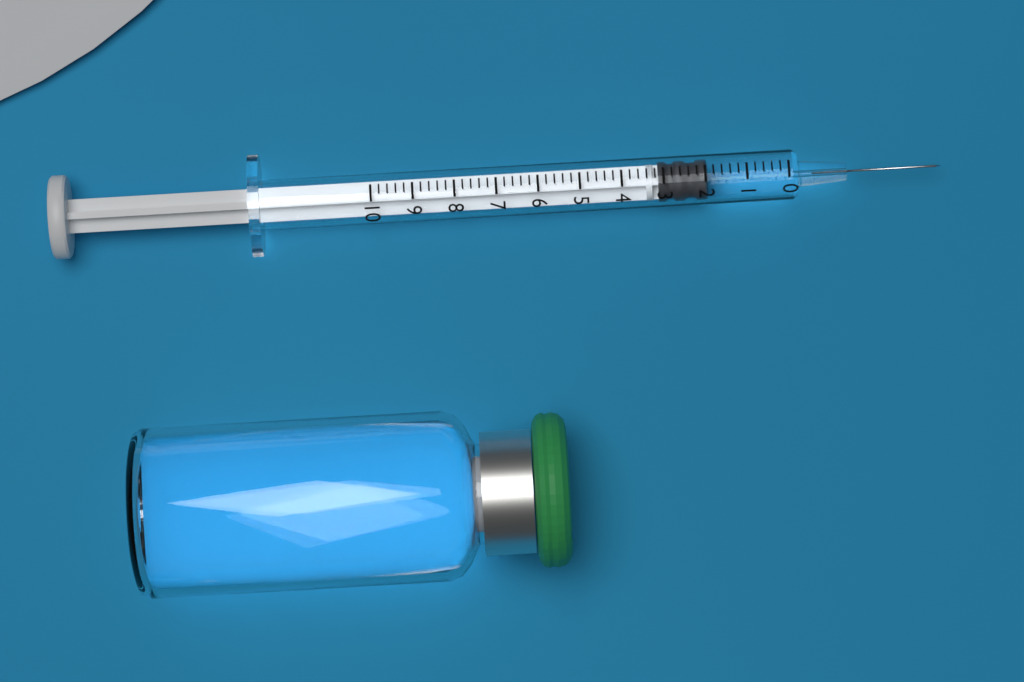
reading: 2.0 (no unit)
